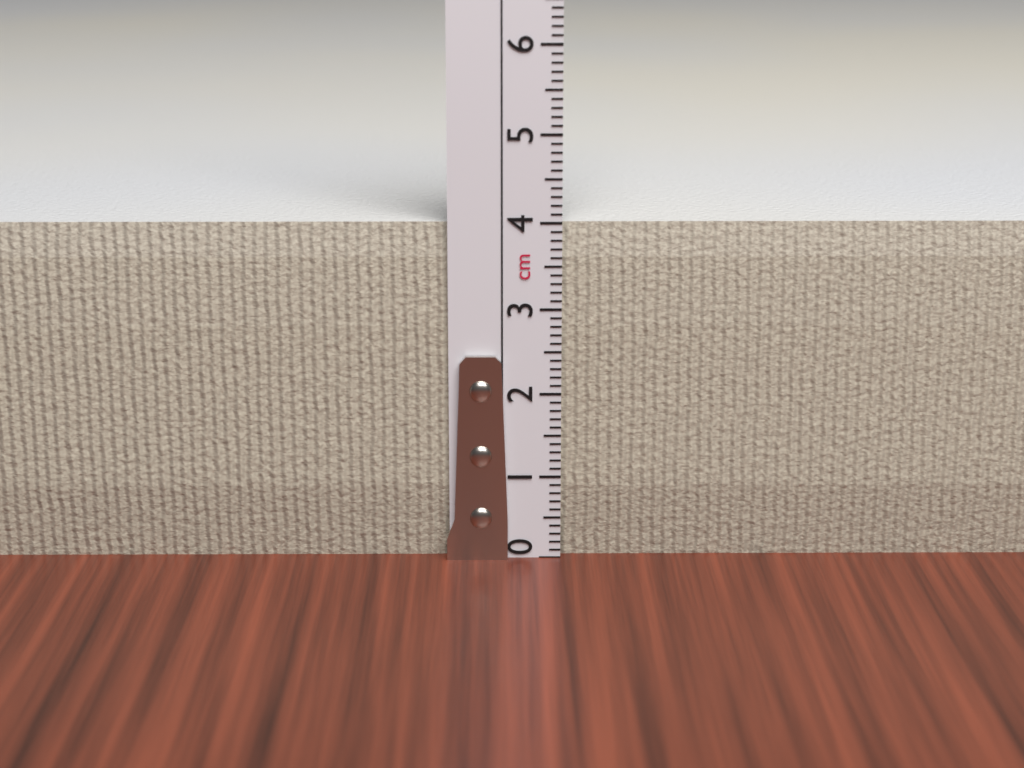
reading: 4.0 cm
